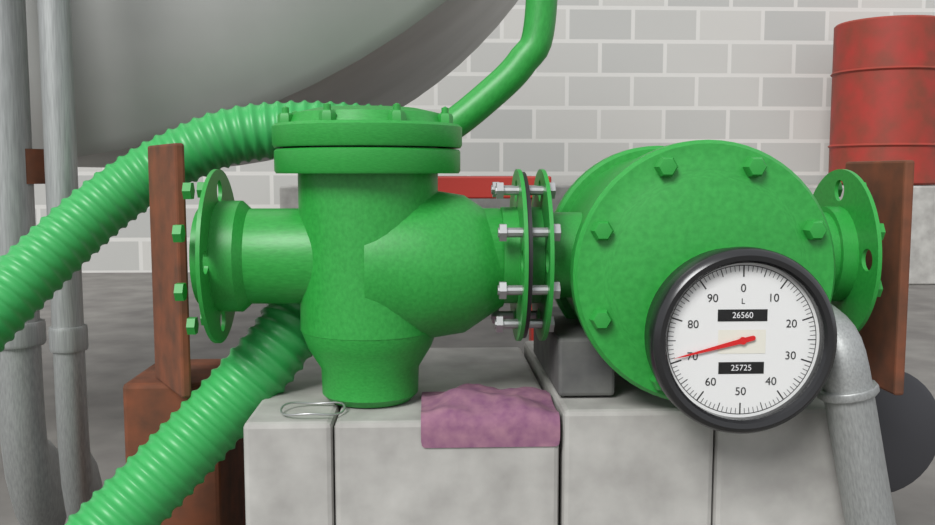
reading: 71 L
